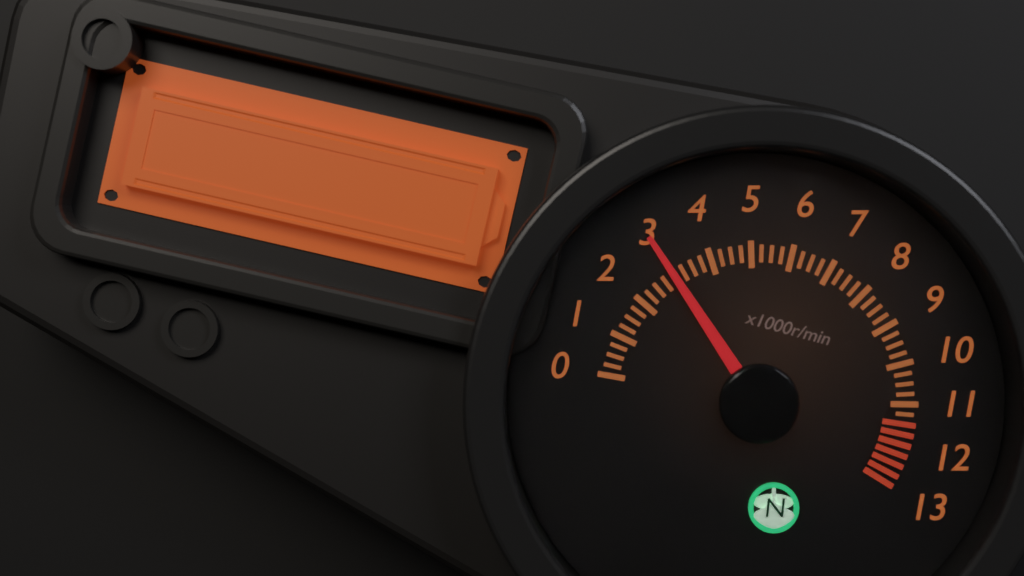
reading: 3.00 x1000r/min
